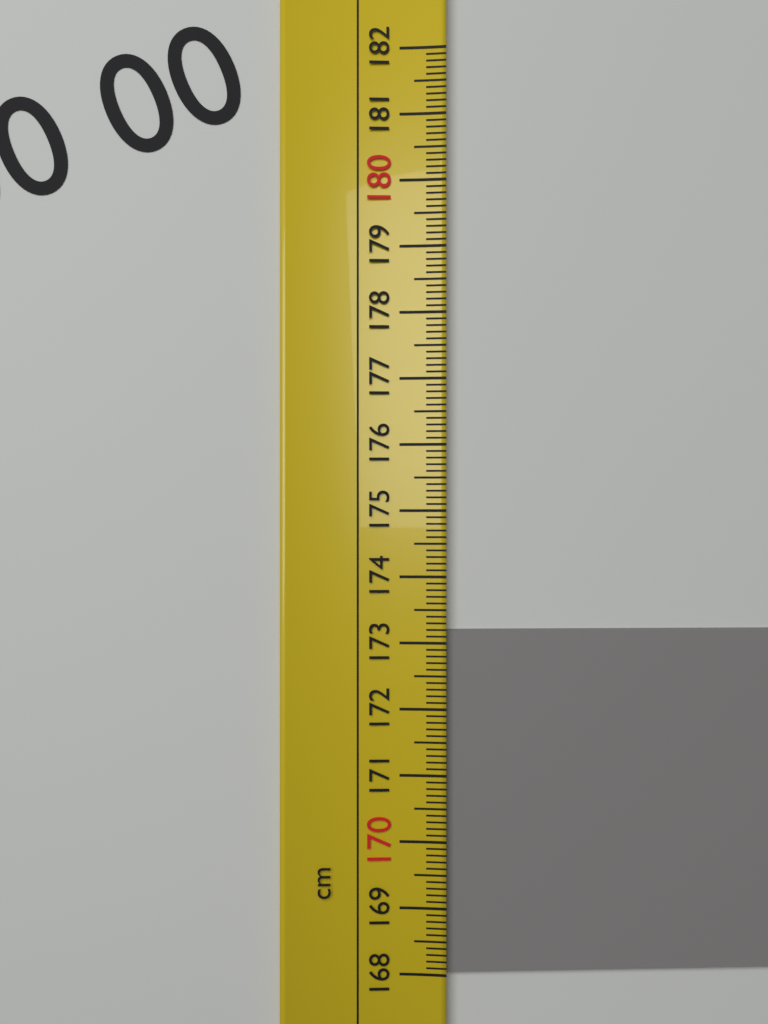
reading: 173.2 cm
